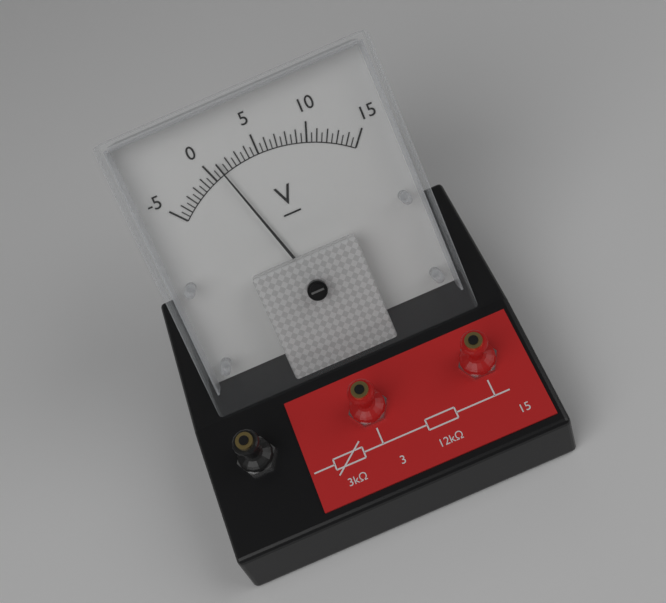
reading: 1.0 V
